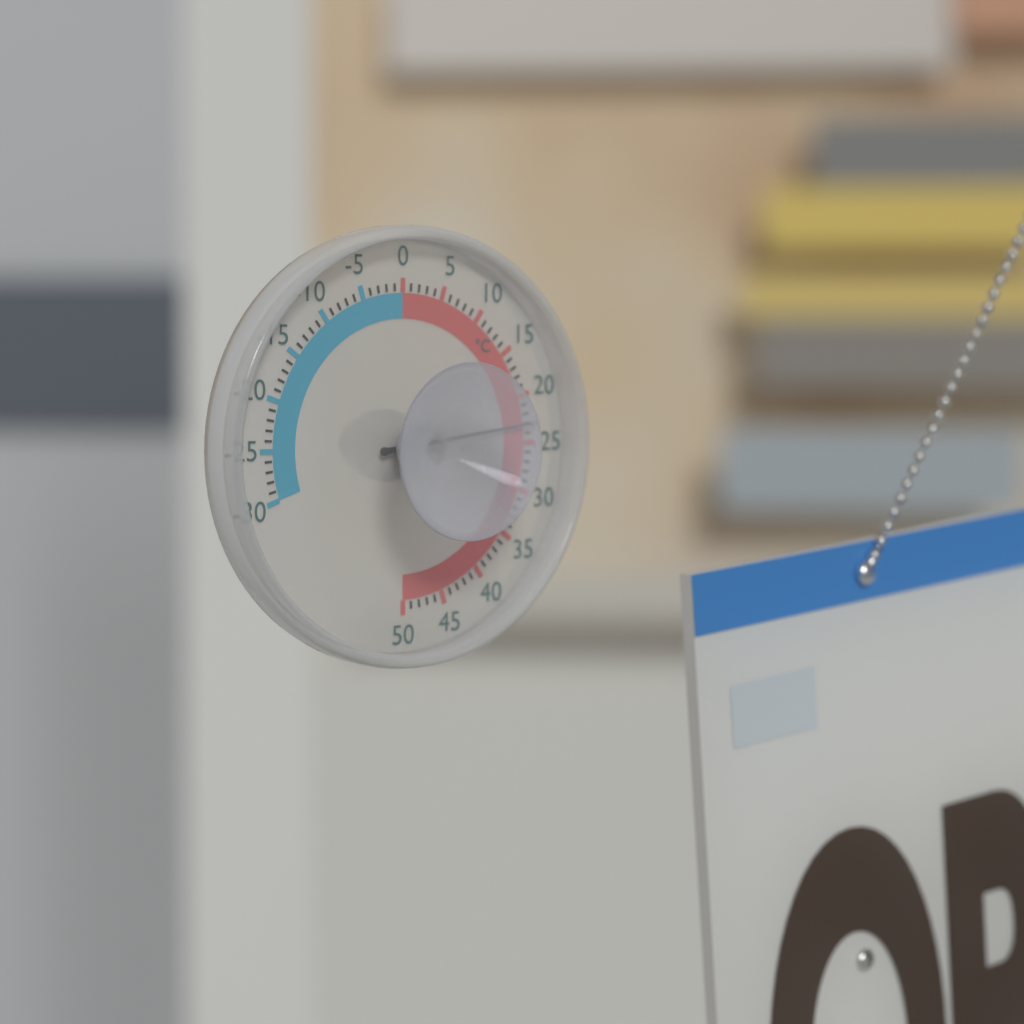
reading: 23 °C
